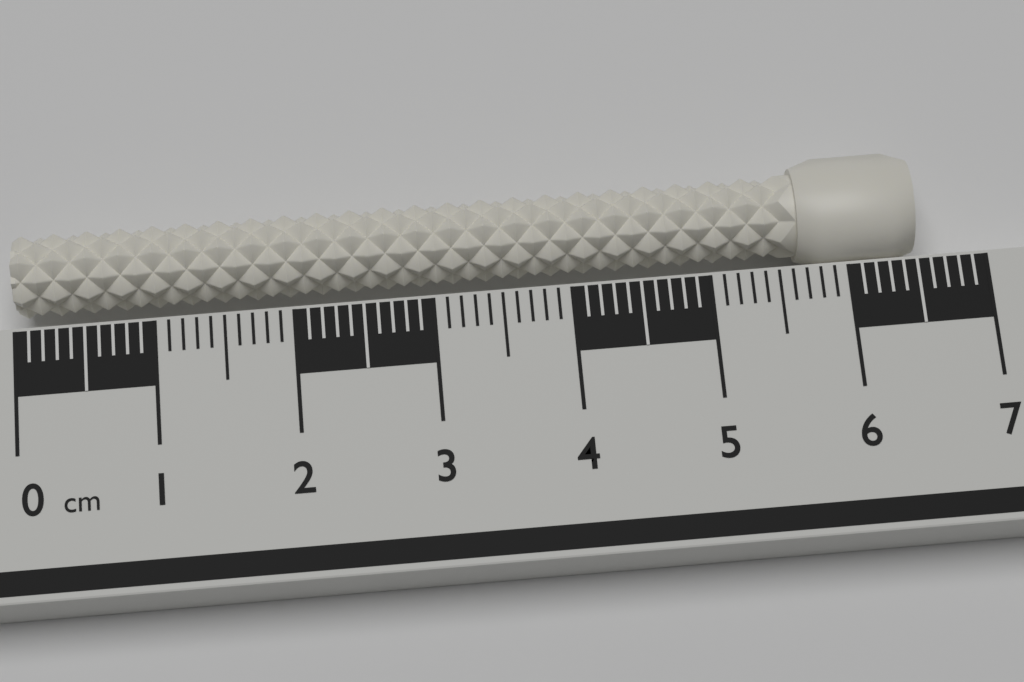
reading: 6.5 cm
